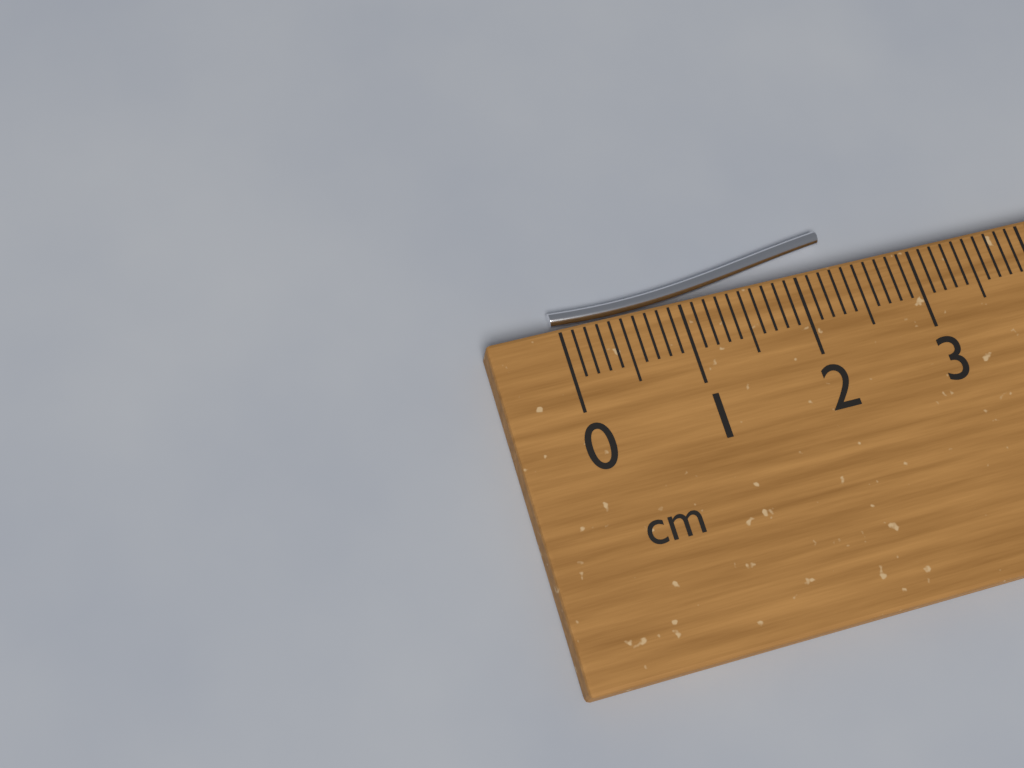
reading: 2.4 cm
